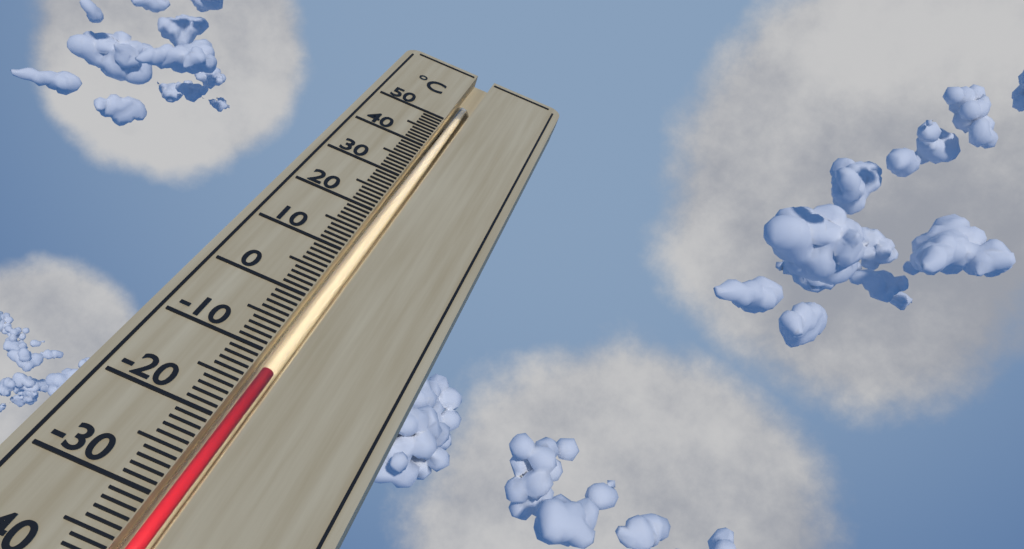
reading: -12 °C
